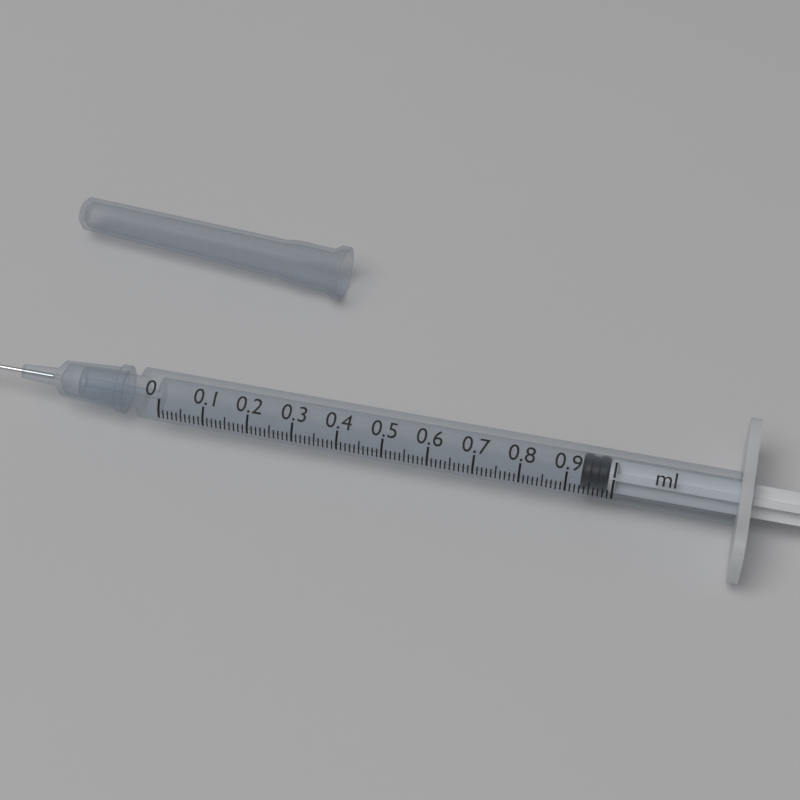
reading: 0.93 ml
